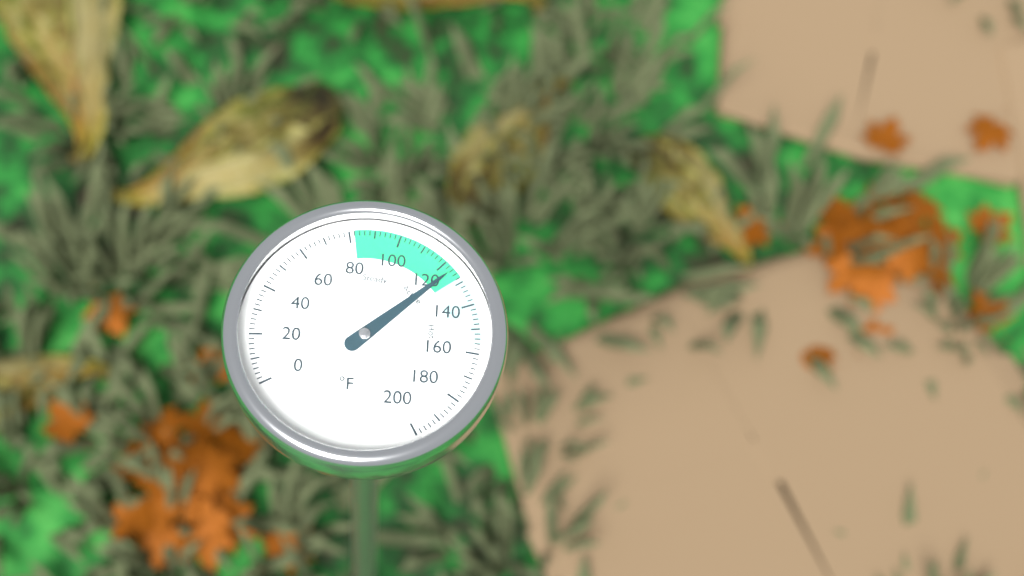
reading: 124 °F
